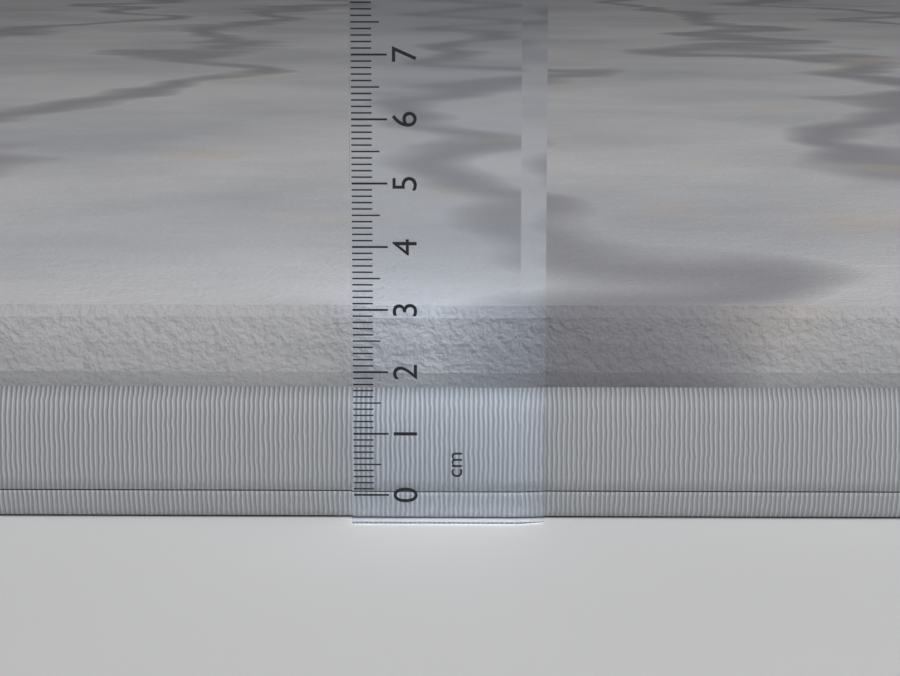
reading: 3.0 cm
